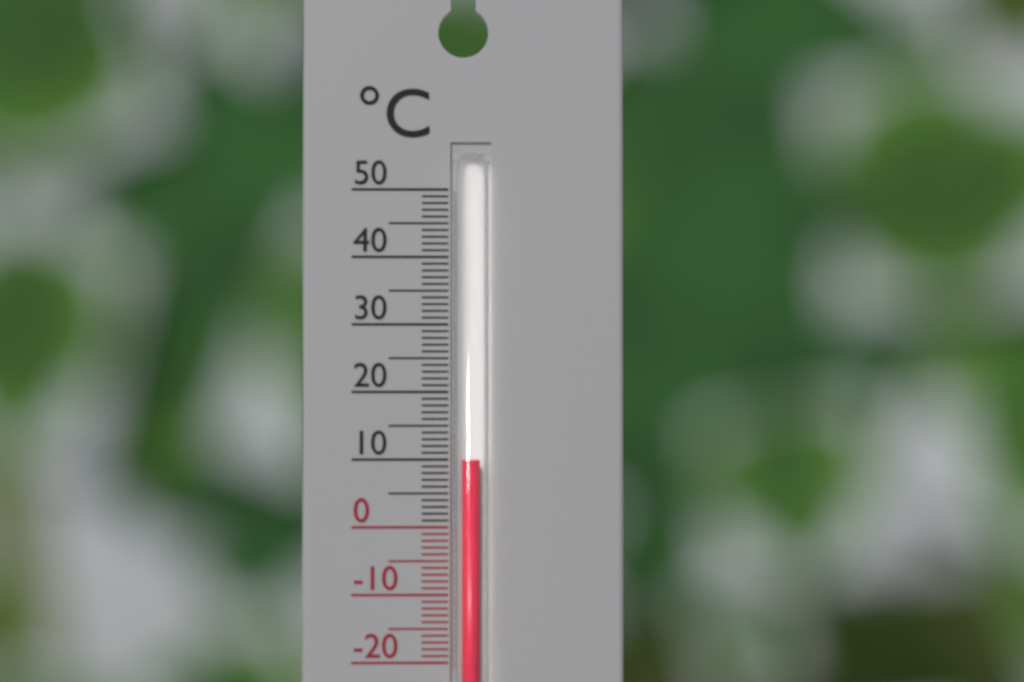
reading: 10 °C
